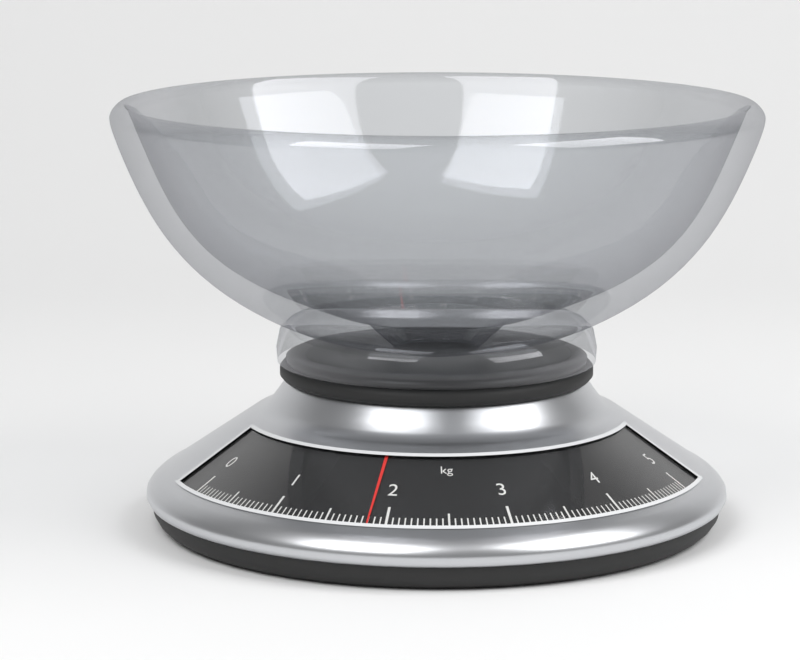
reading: 1.85 kg
